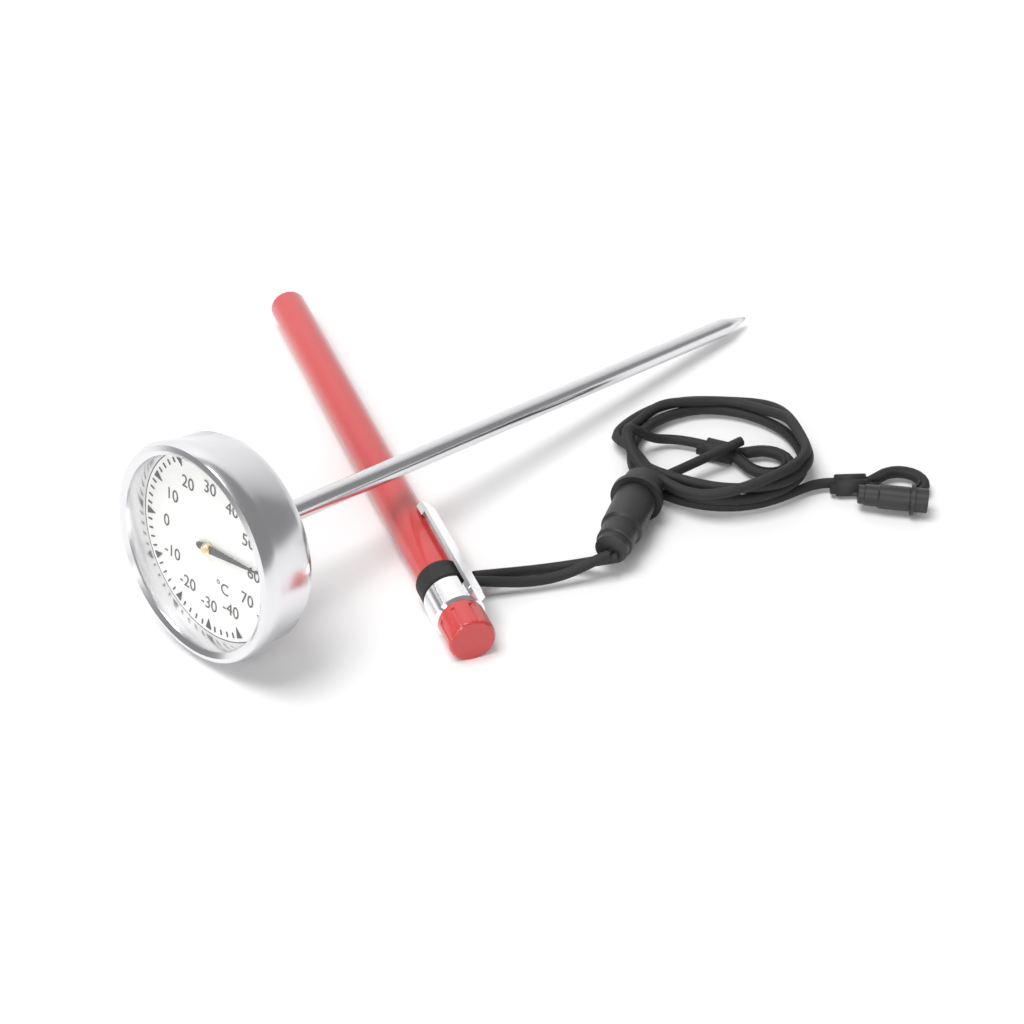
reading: 58 °C
